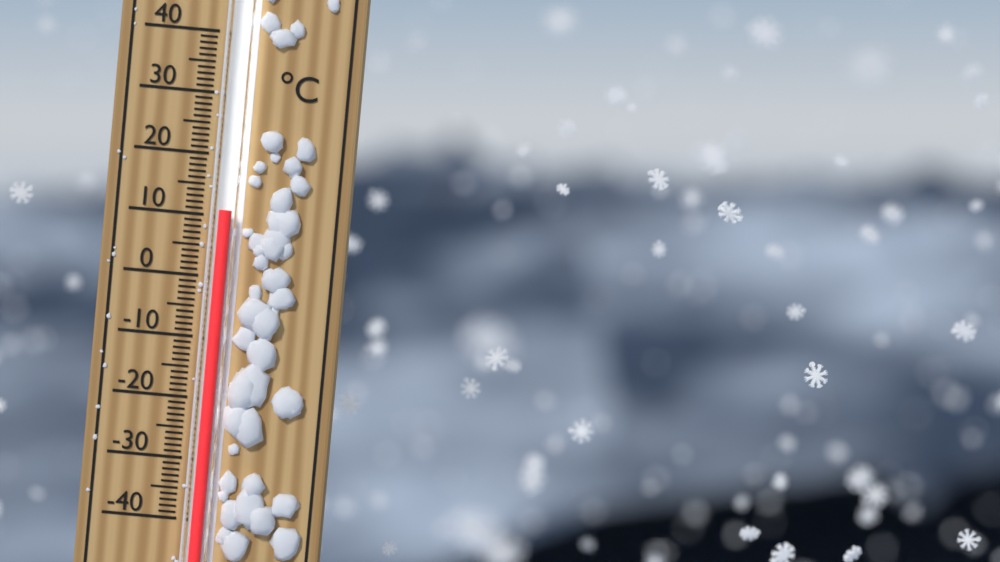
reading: 11 °C
